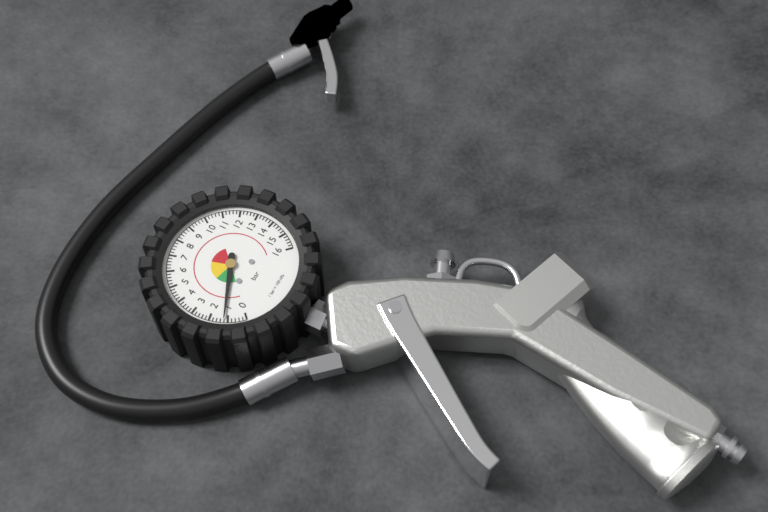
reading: 1.2 bar
